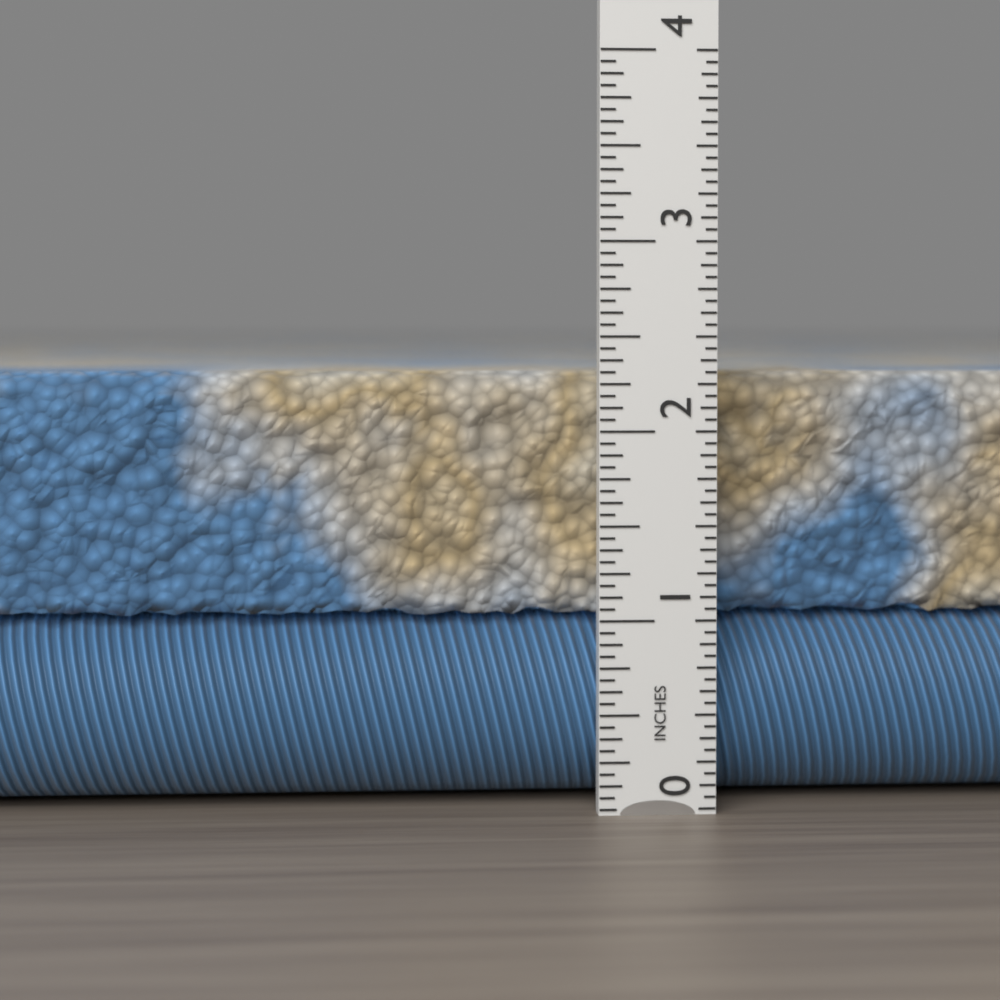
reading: 2.3125 in
